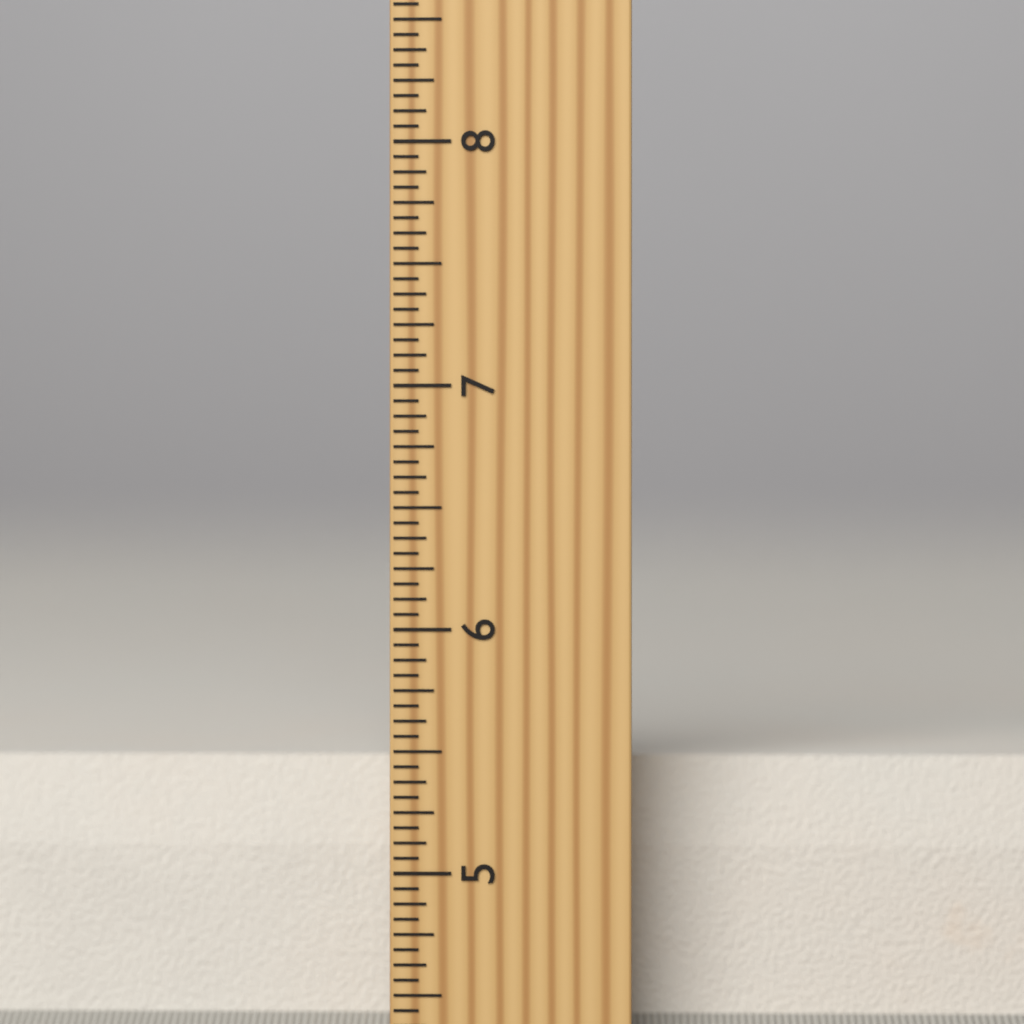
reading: 5.4375 inch
